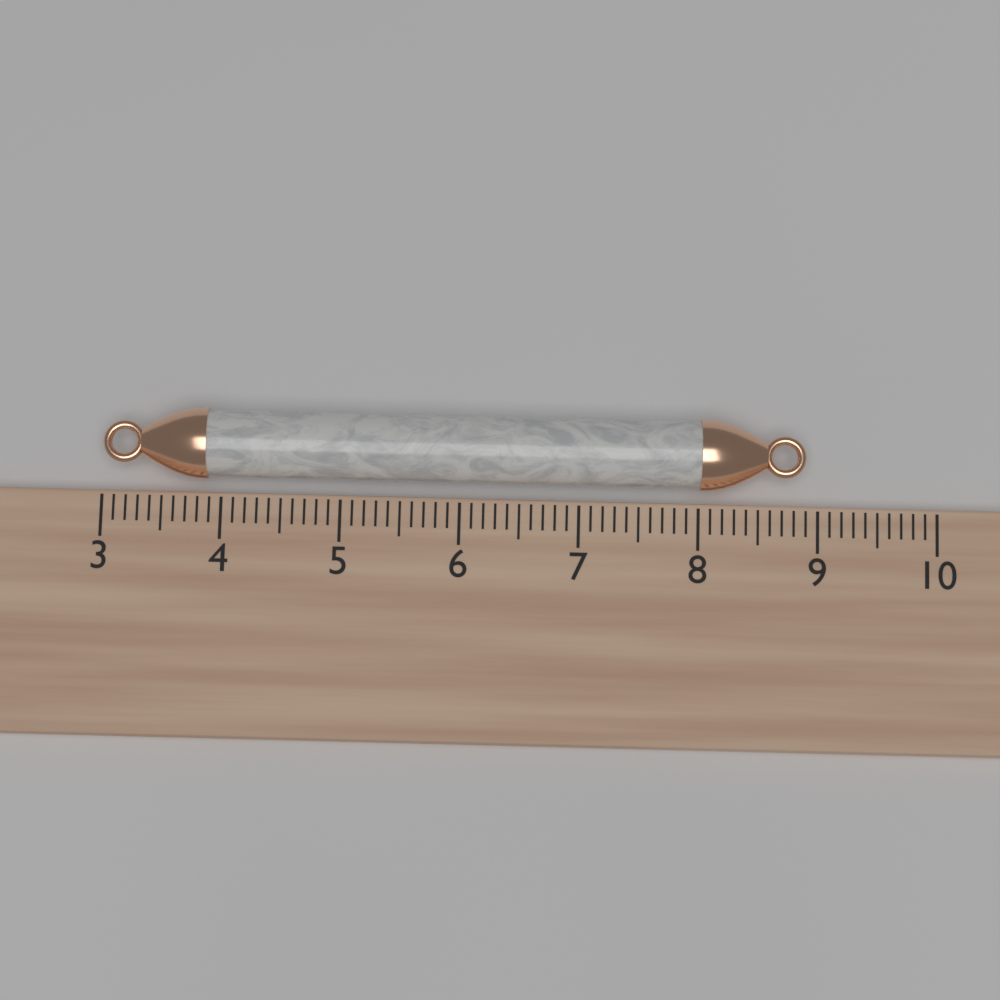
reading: 8.9 (no unit)
